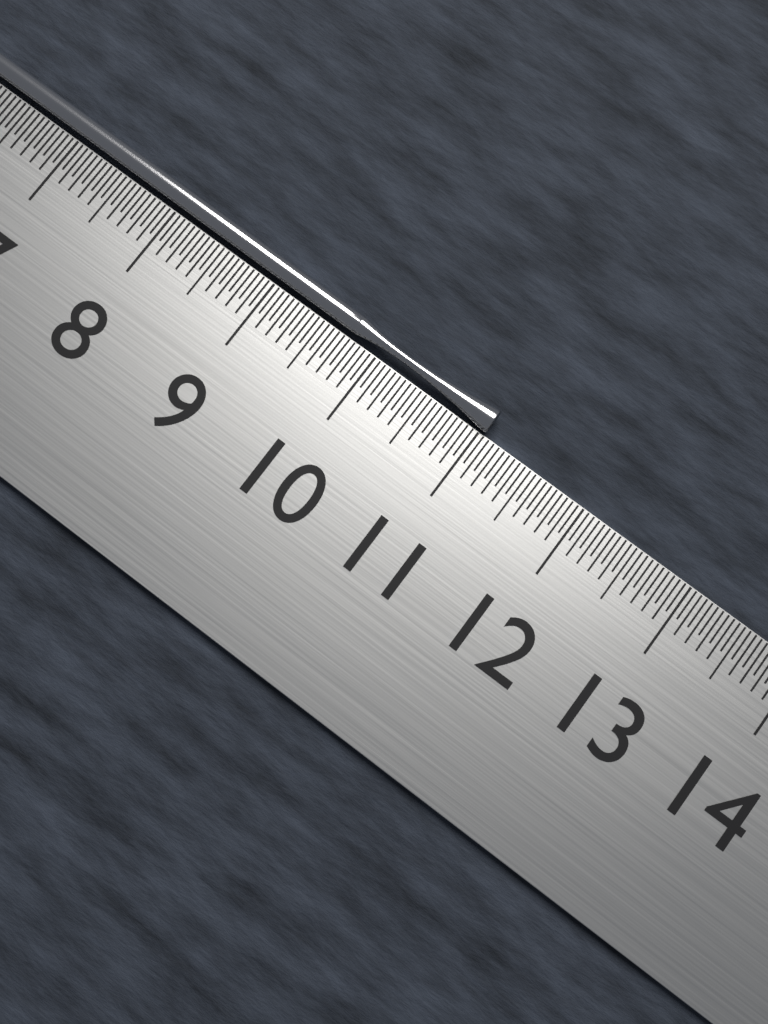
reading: 11.05 cm
